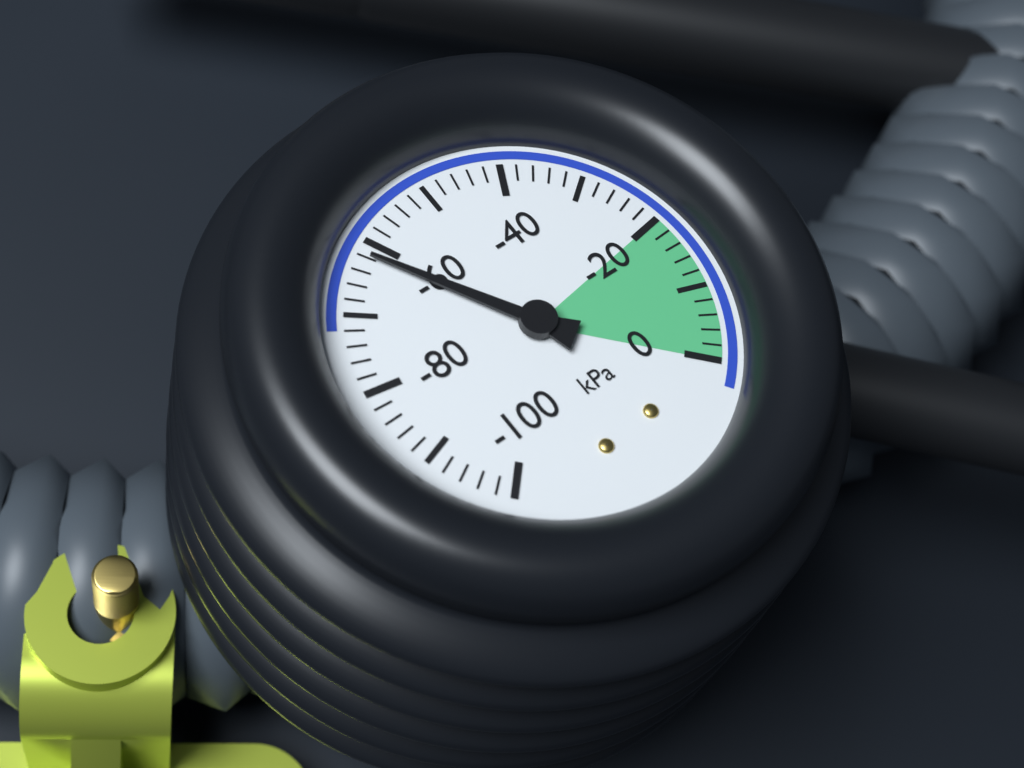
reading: -62 kPa
